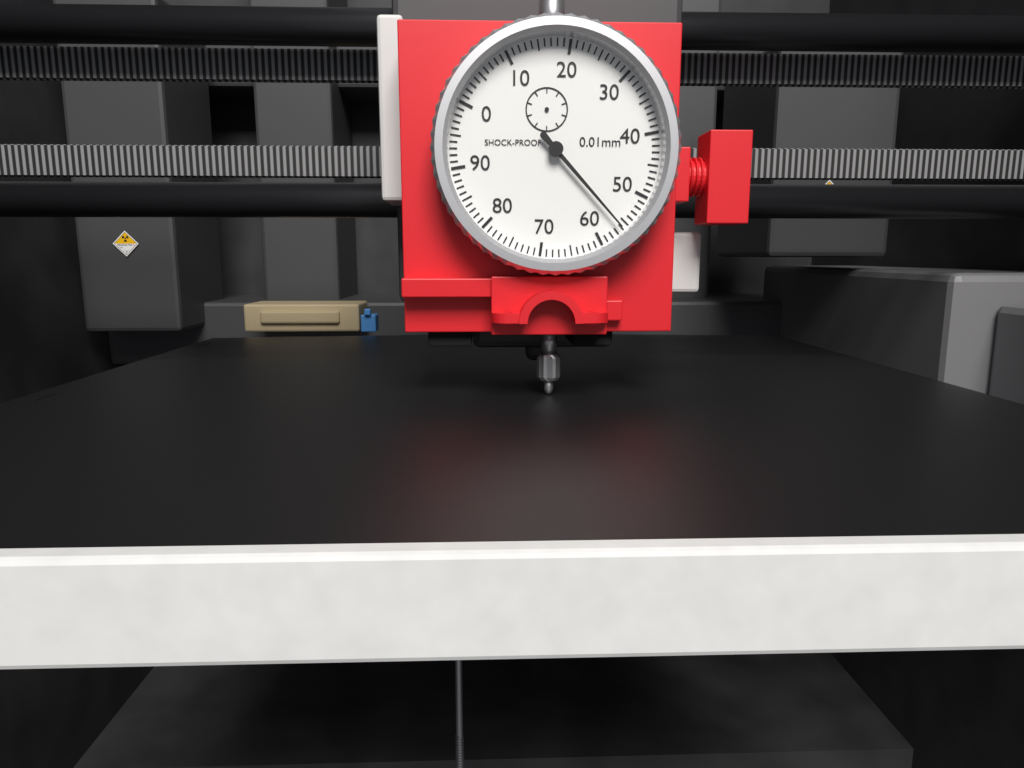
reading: 56 0.01mm
